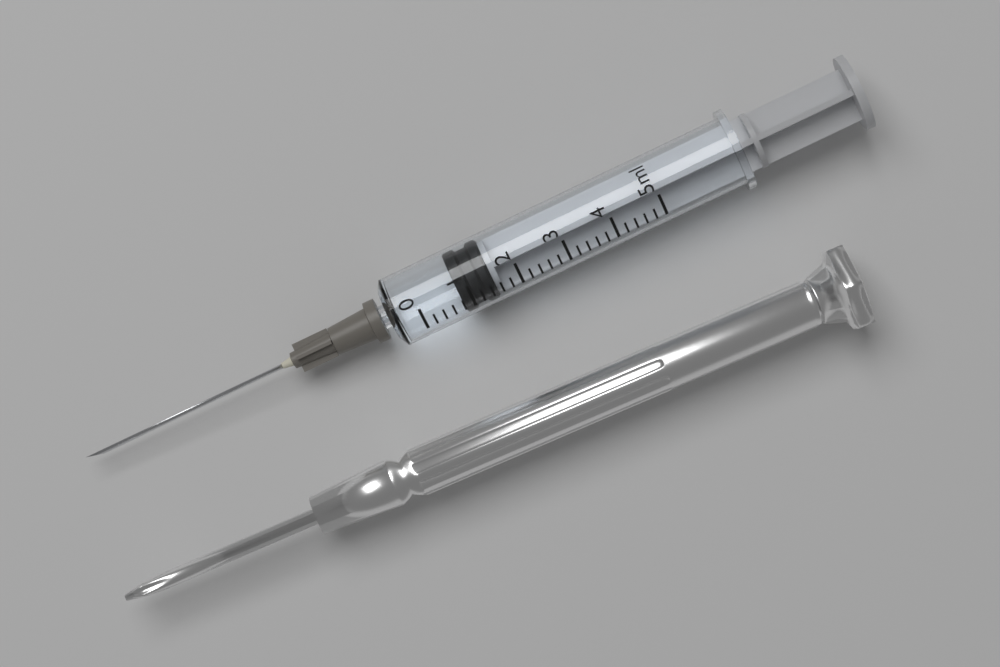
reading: 0.8 ml
